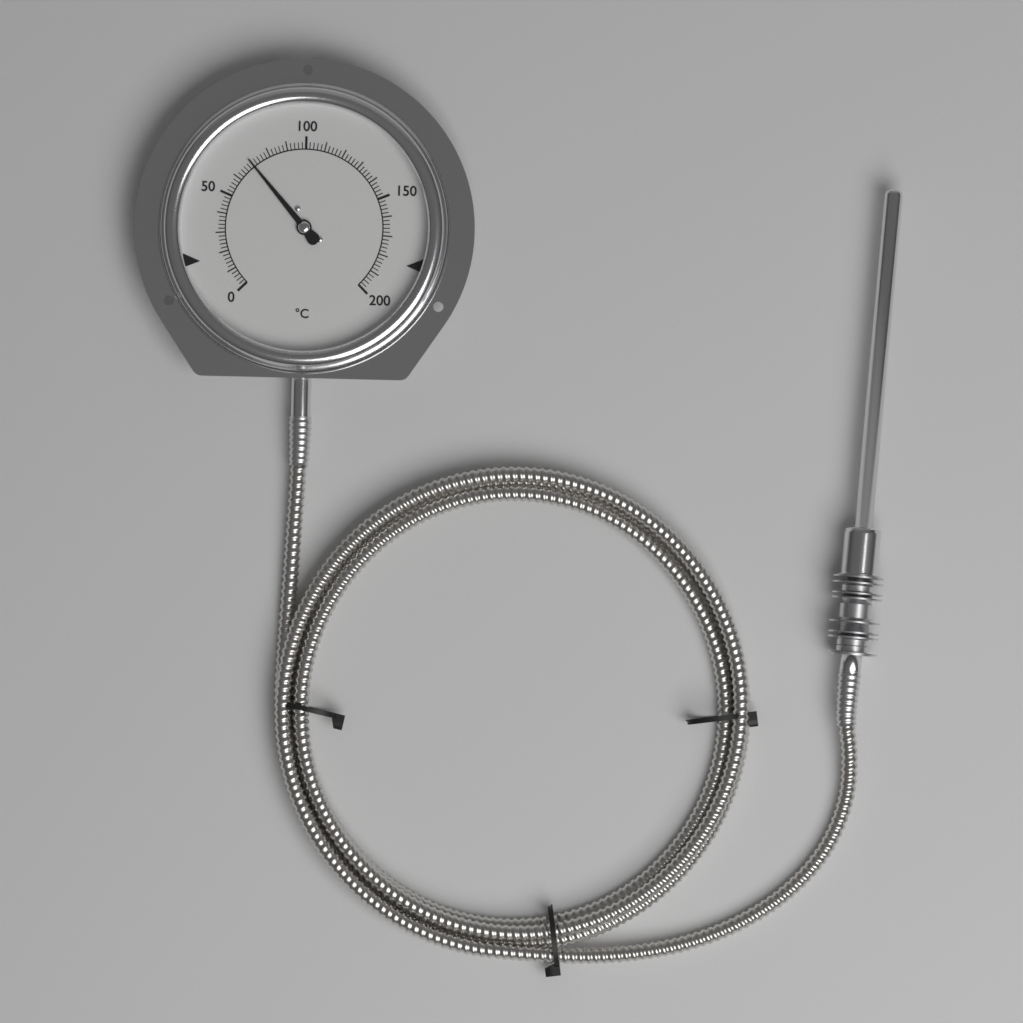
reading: 70 °C
